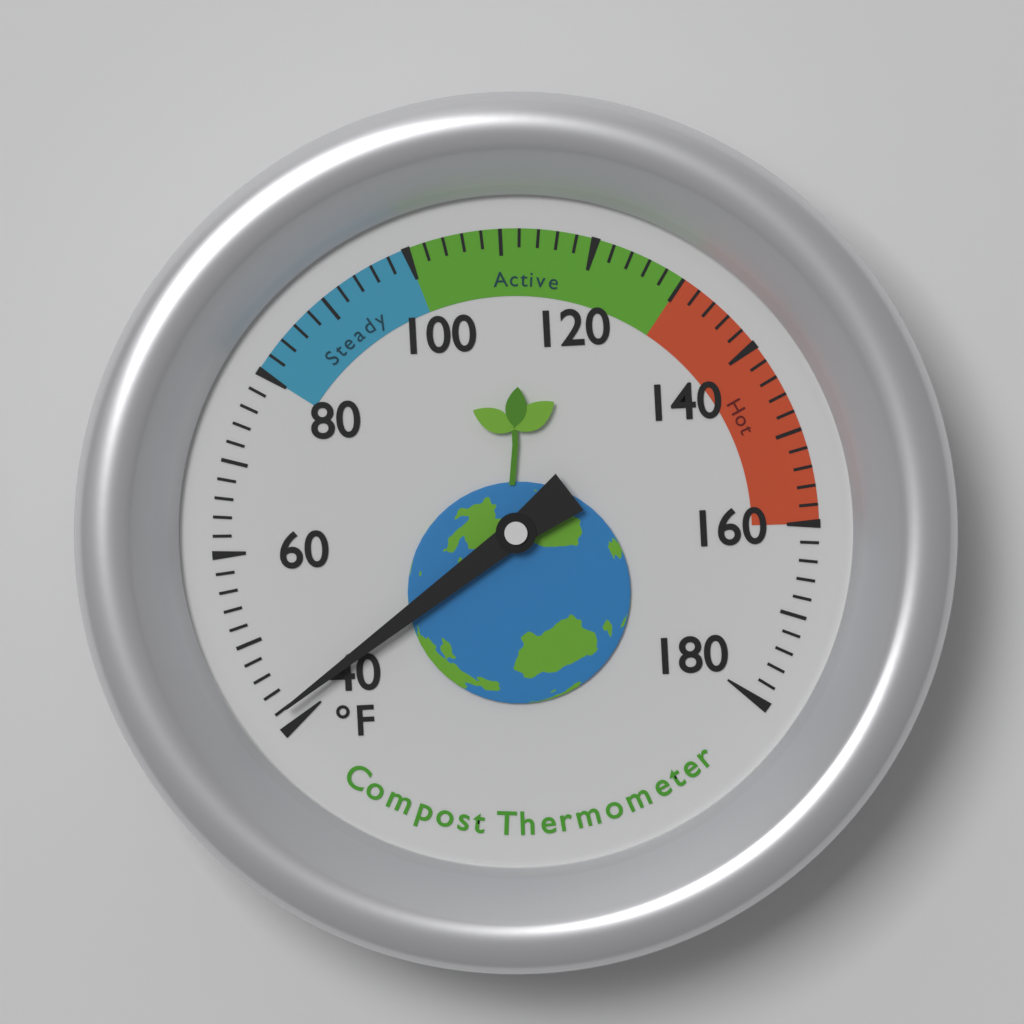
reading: 42 °F
